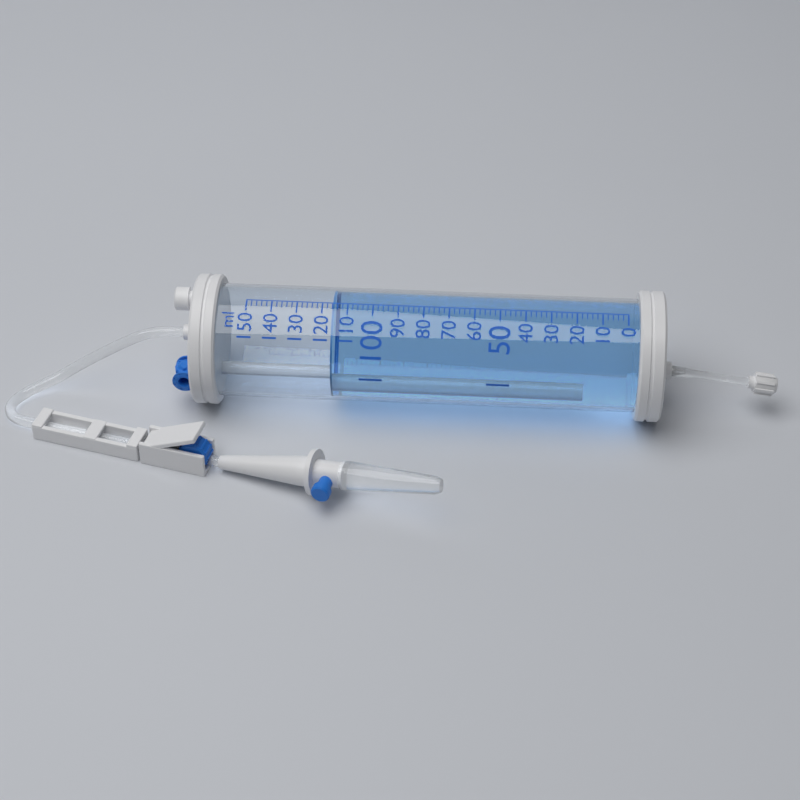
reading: 116 ml
